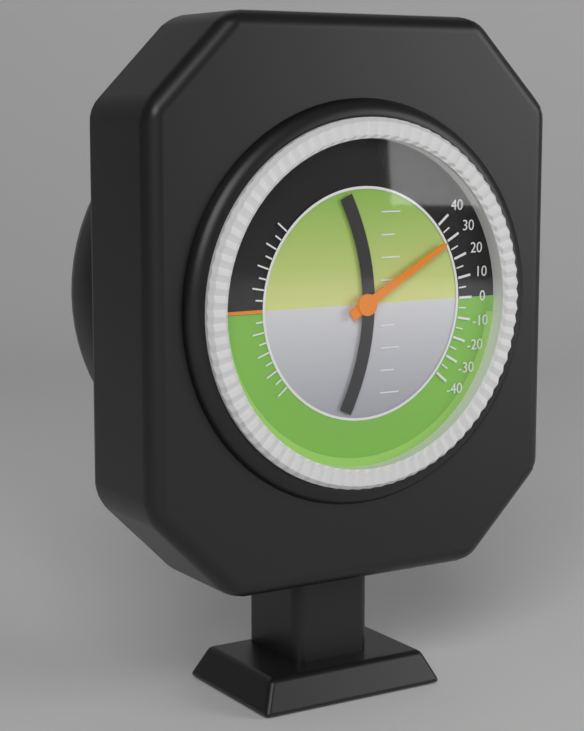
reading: 30 (no unit)
